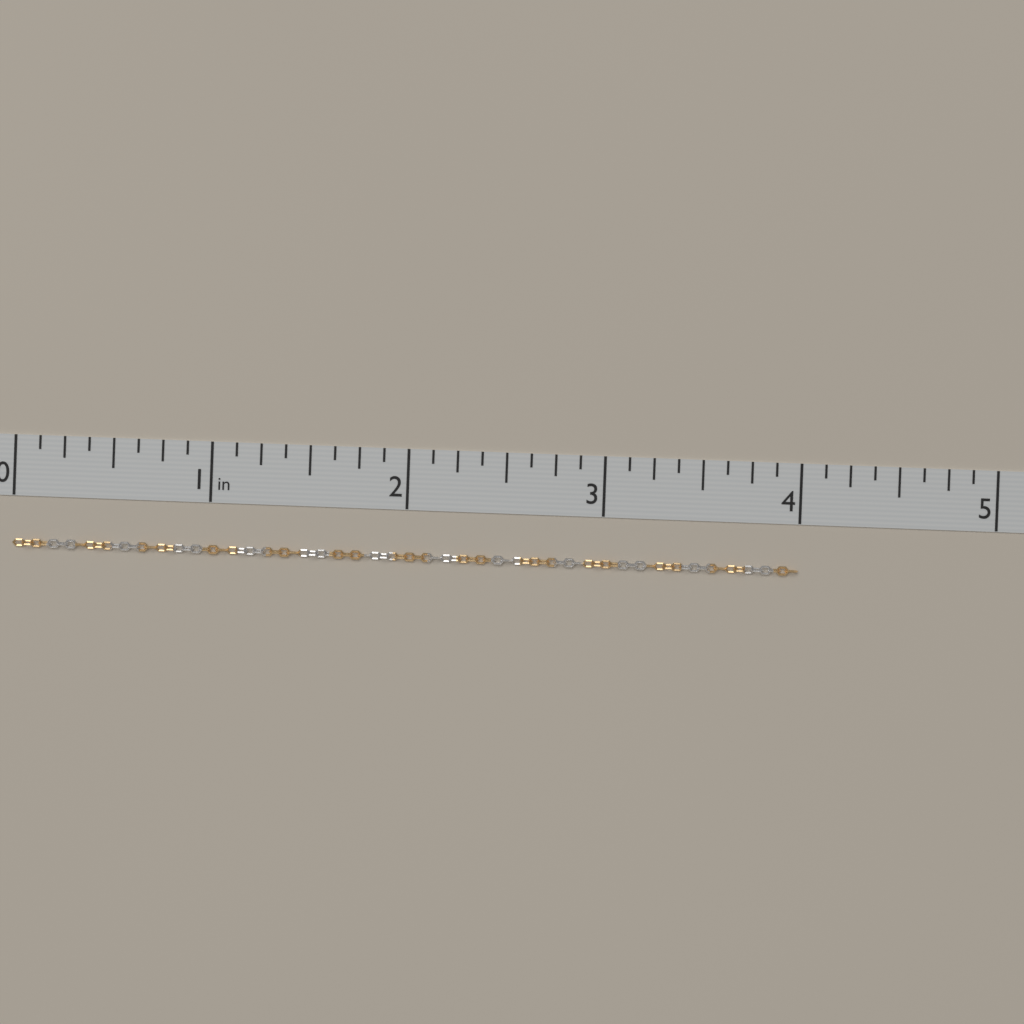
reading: 4.000 in
